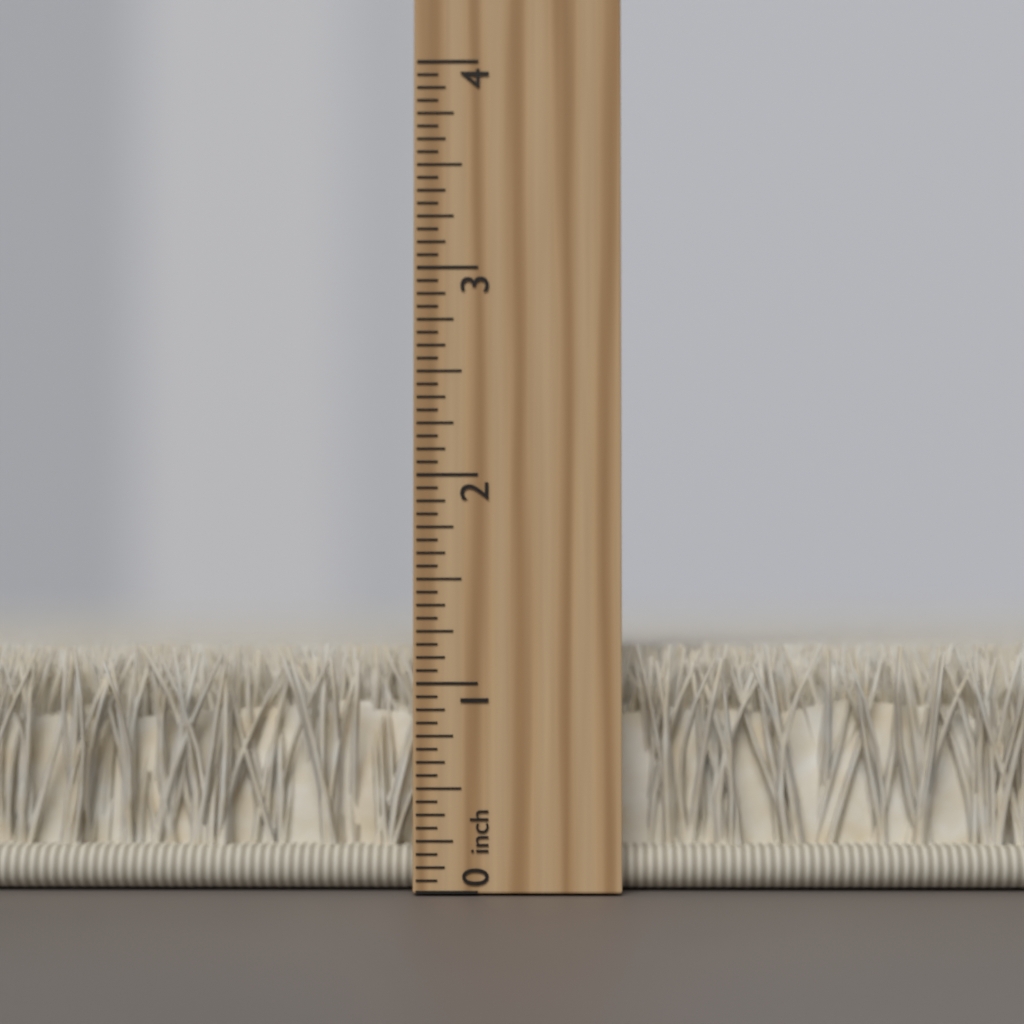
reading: 1.1875 inch
